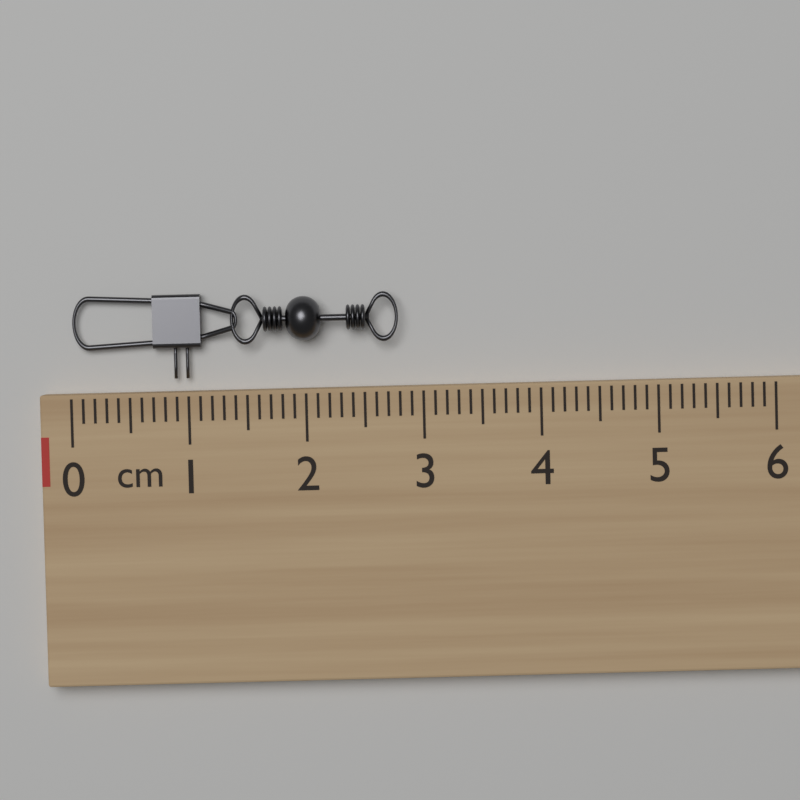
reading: 2.8 cm
